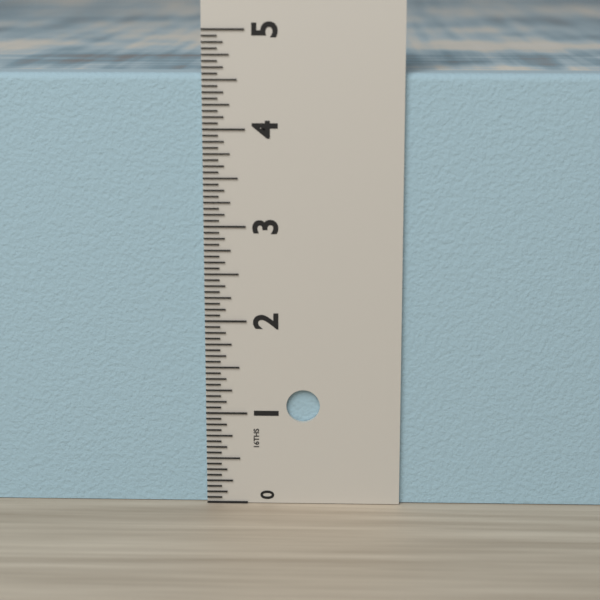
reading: 4.5625 in
